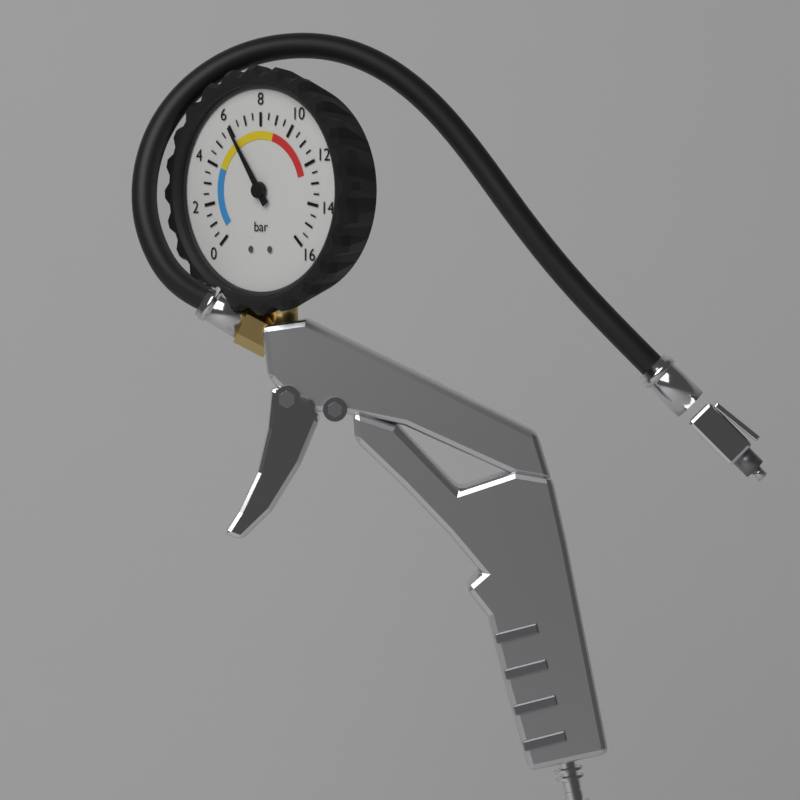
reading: 6.0 bar
